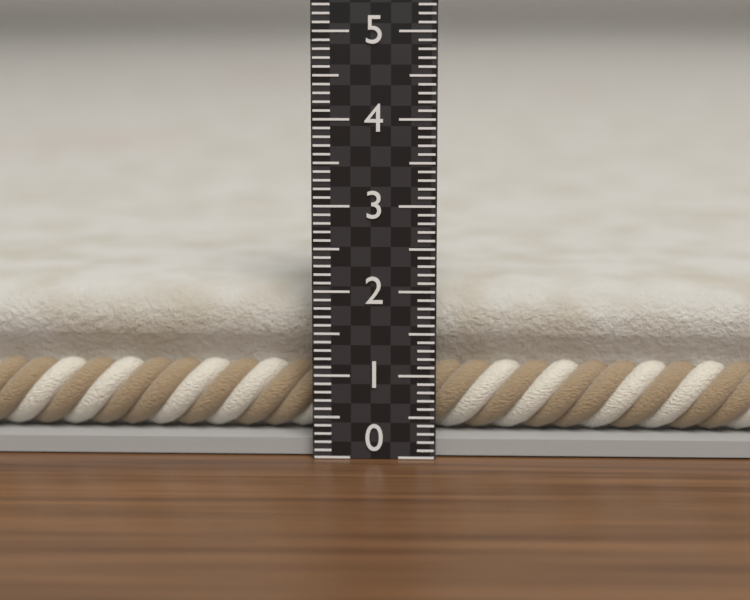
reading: 2.0 (no unit)
